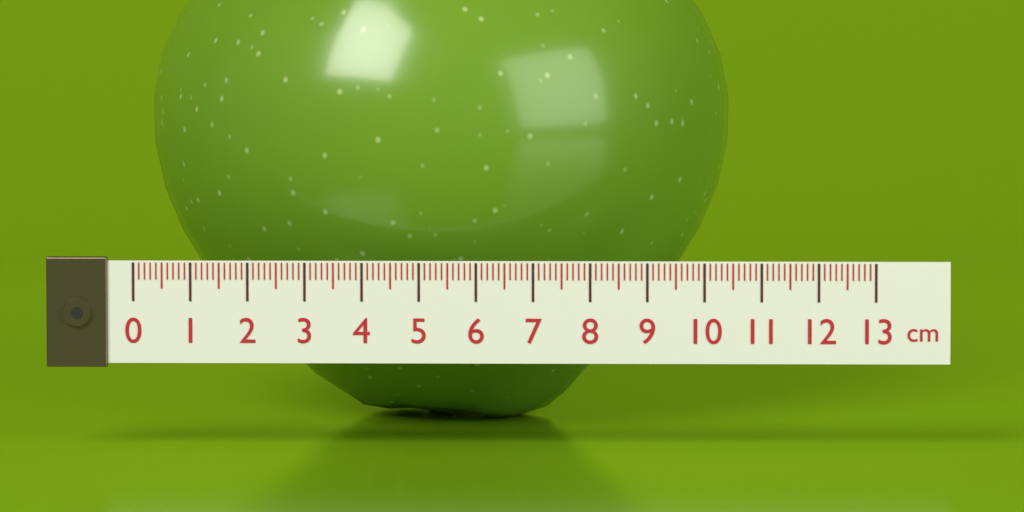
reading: 10.4 cm
